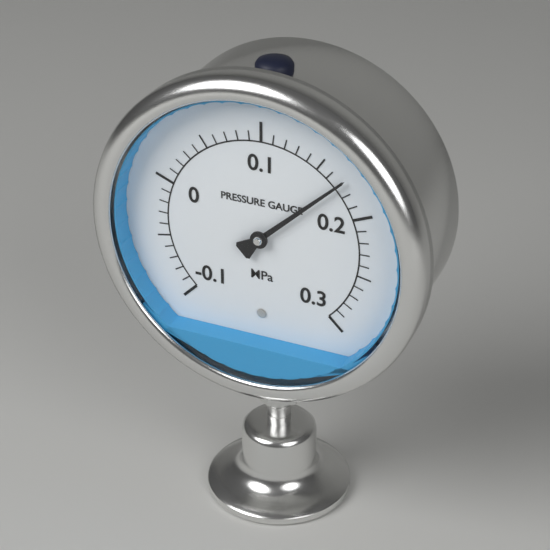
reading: 0.17 MPa
